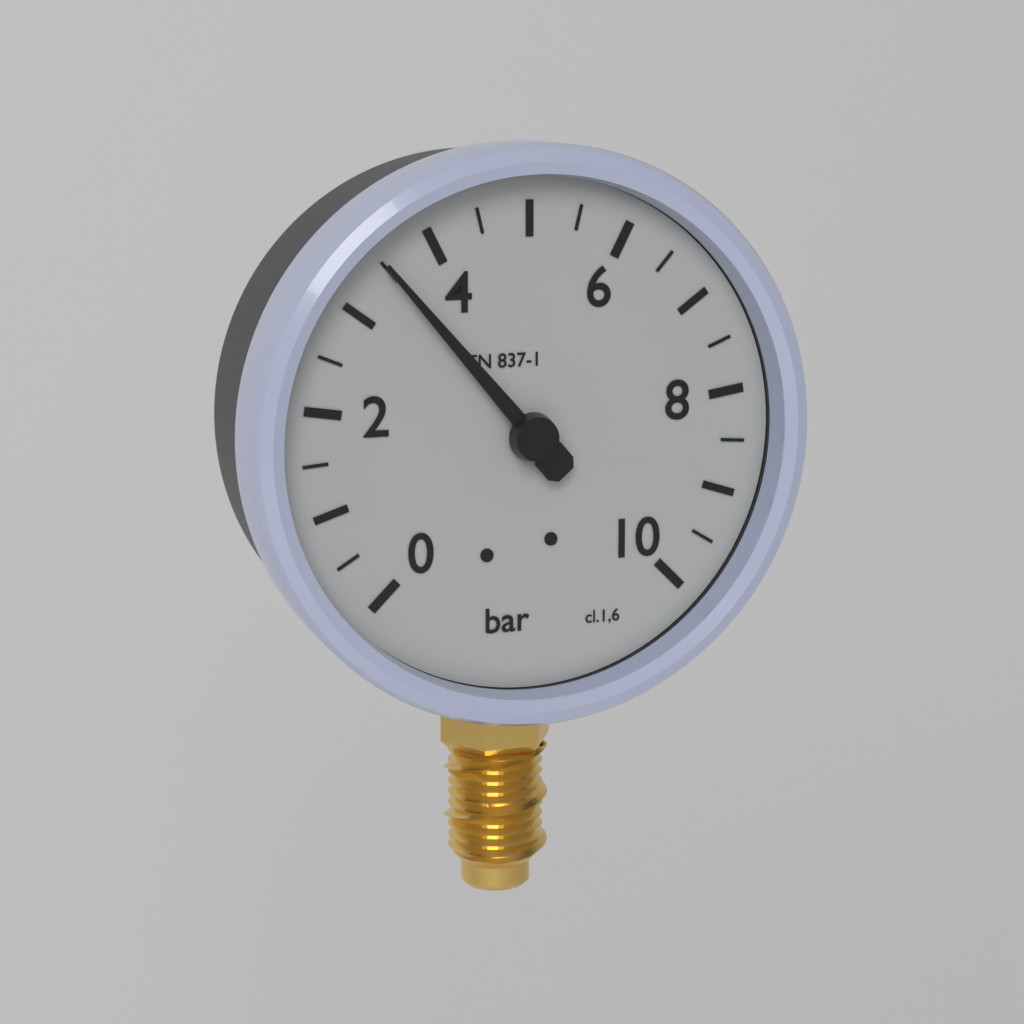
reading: 3.5 bar
